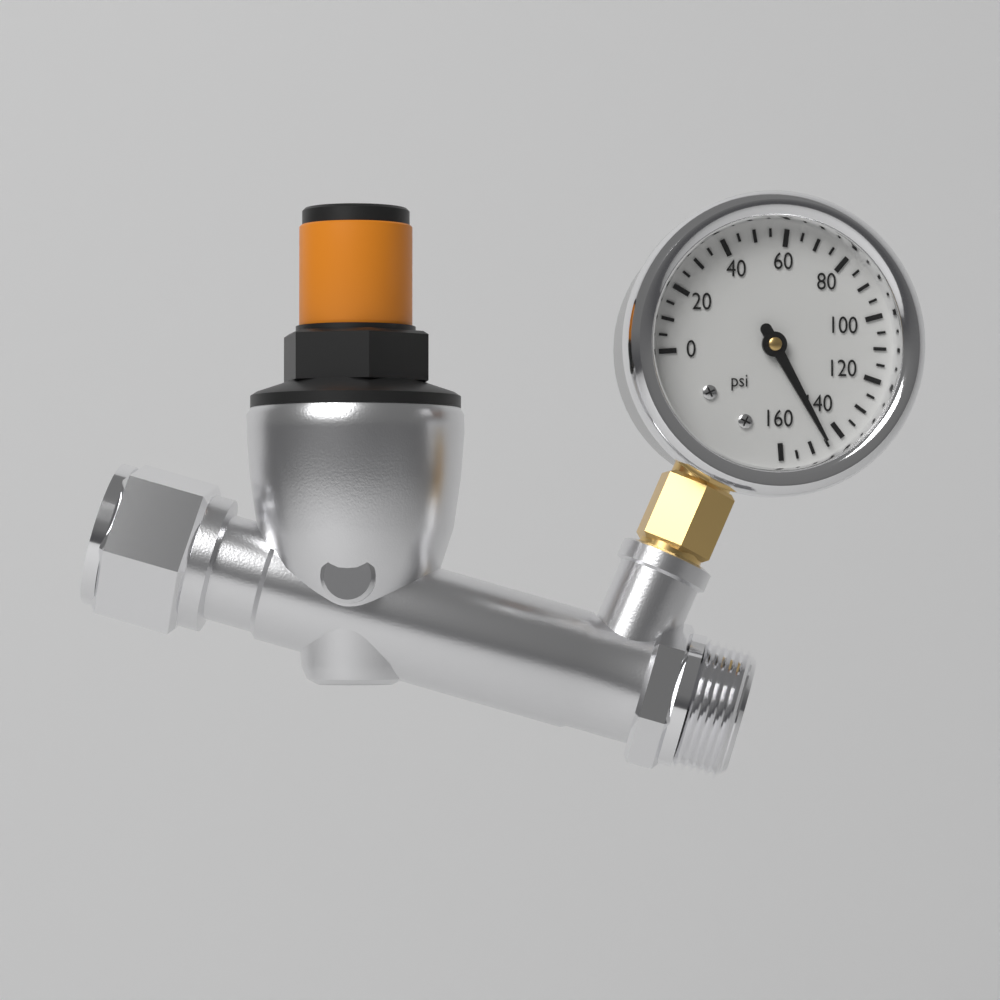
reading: 145 psi
